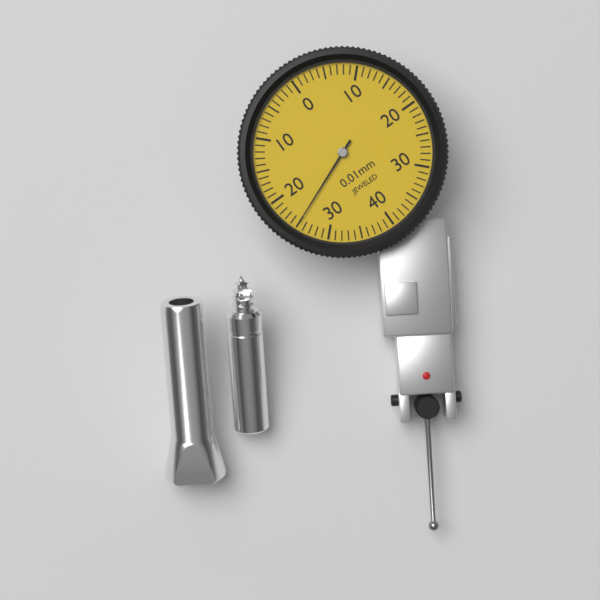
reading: 0.25 mm
